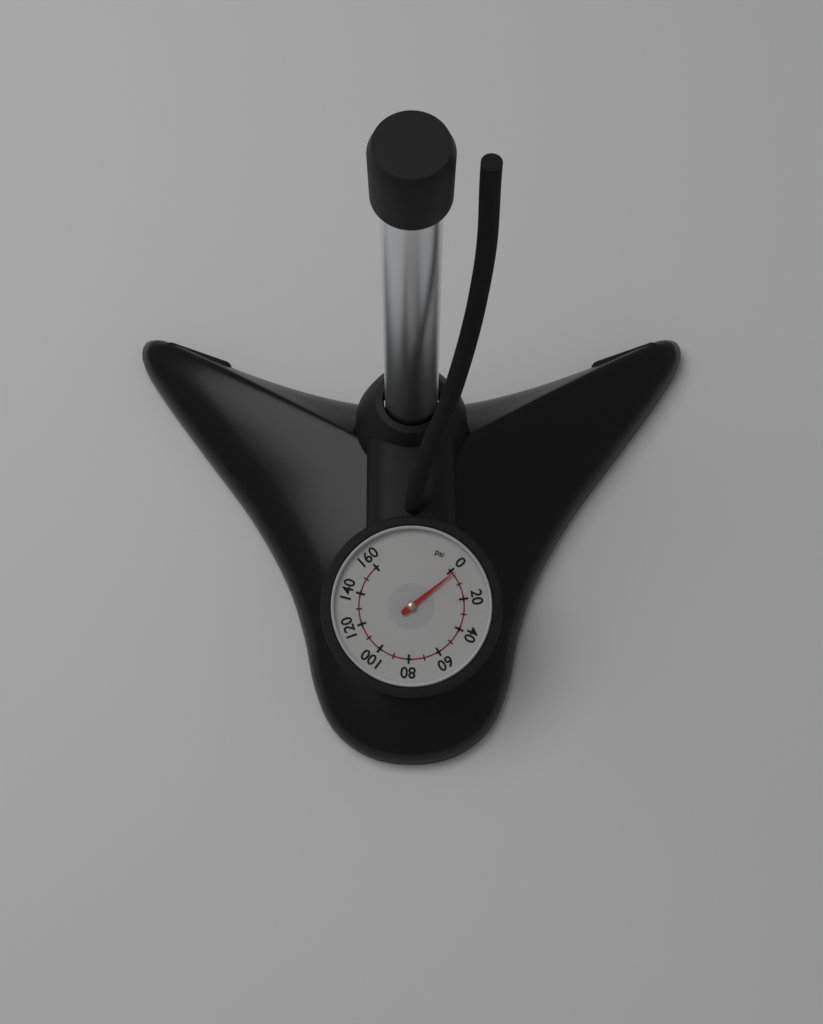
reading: 2 psi
